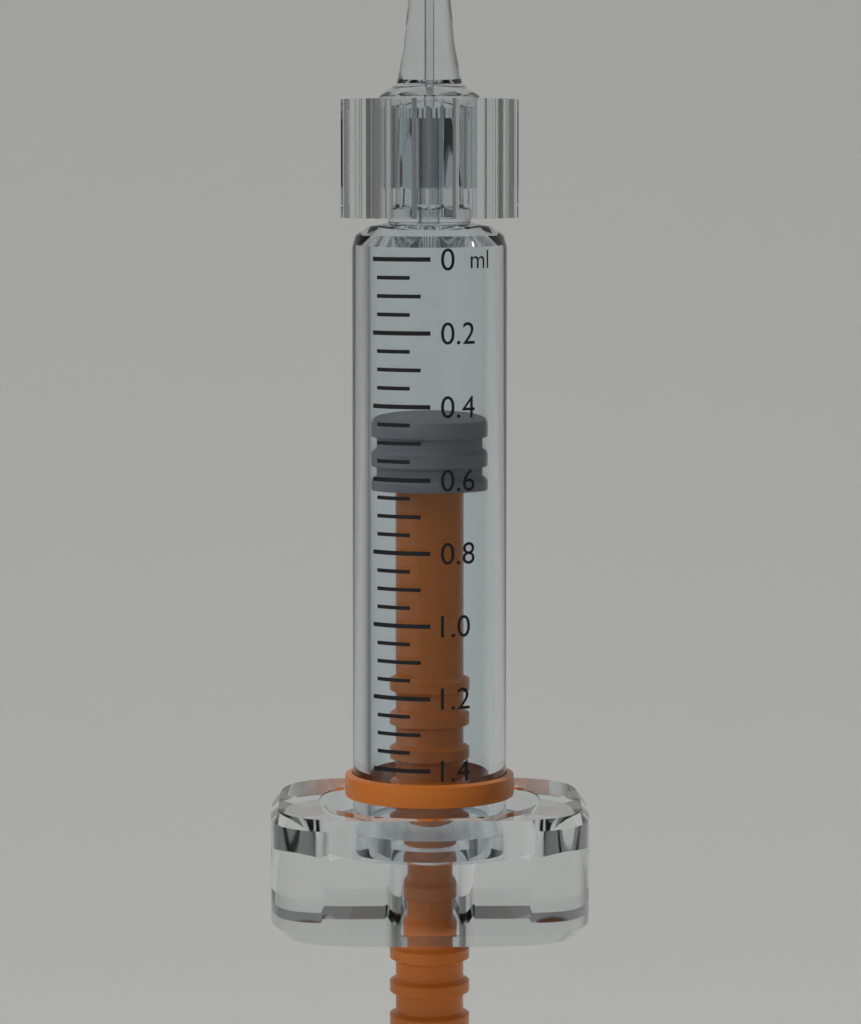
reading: 0.45 ml
